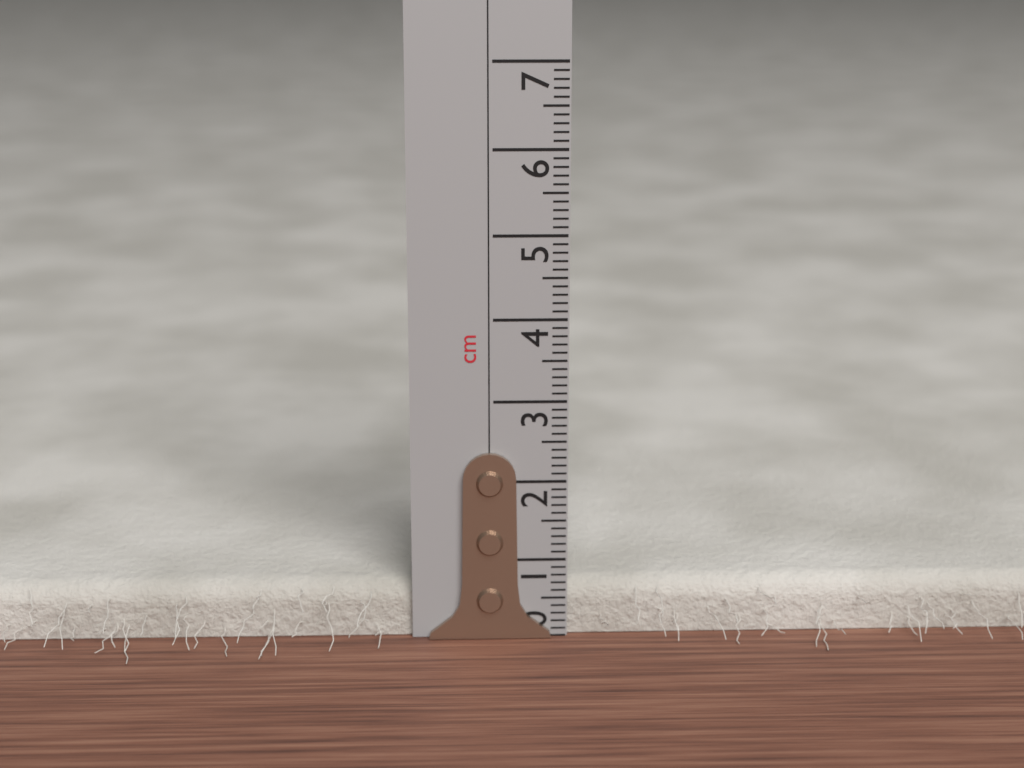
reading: 0.7 cm
